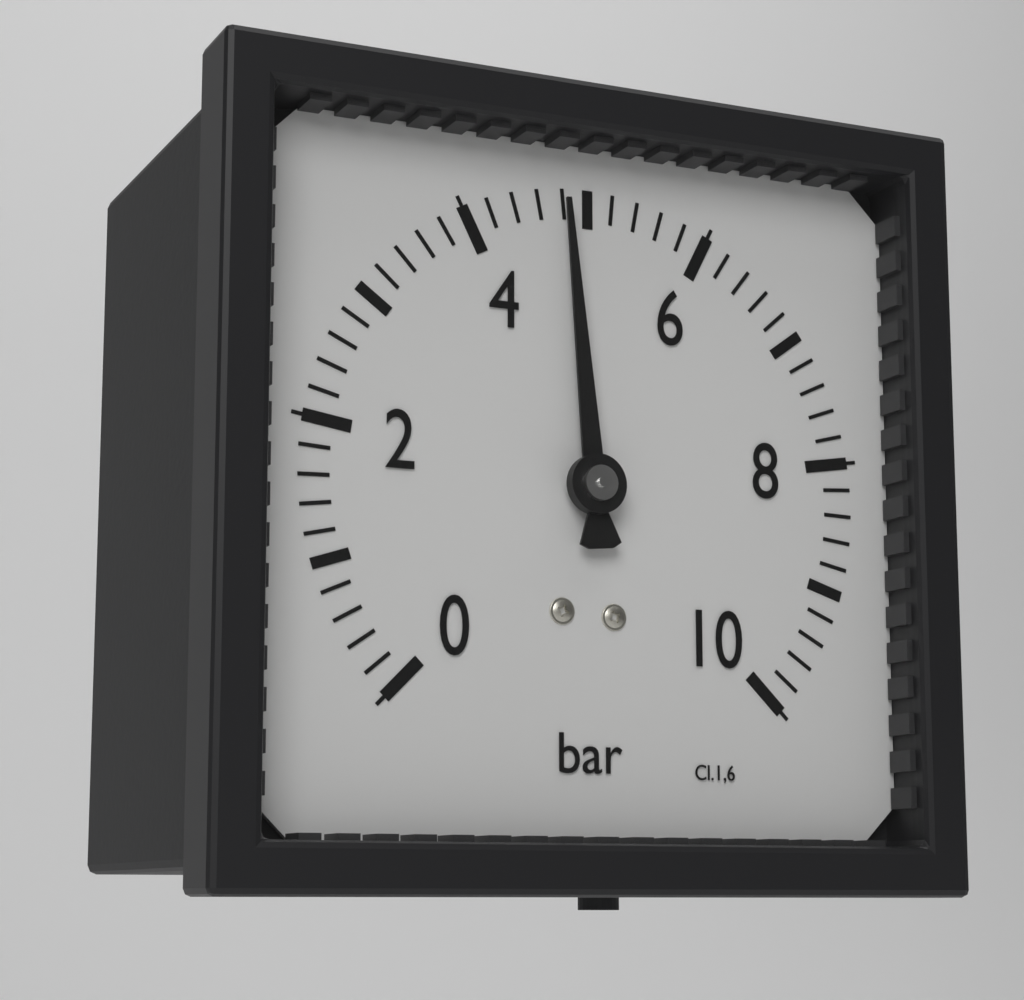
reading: 4.8 bar
